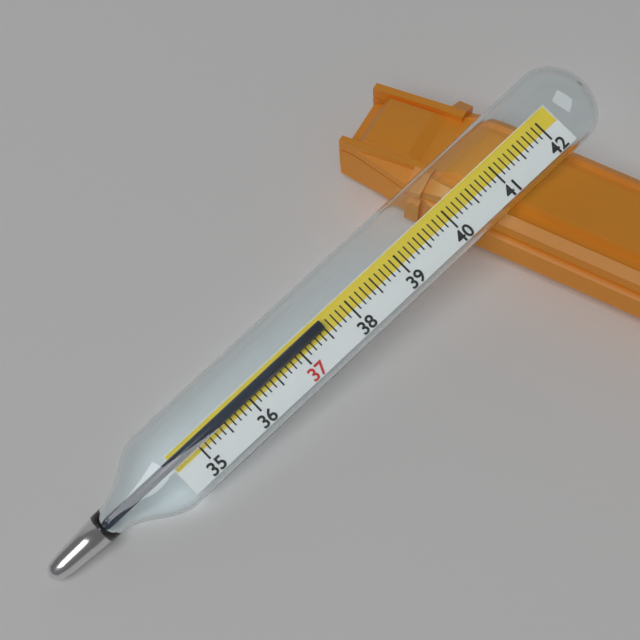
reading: 37.5 (no unit)
